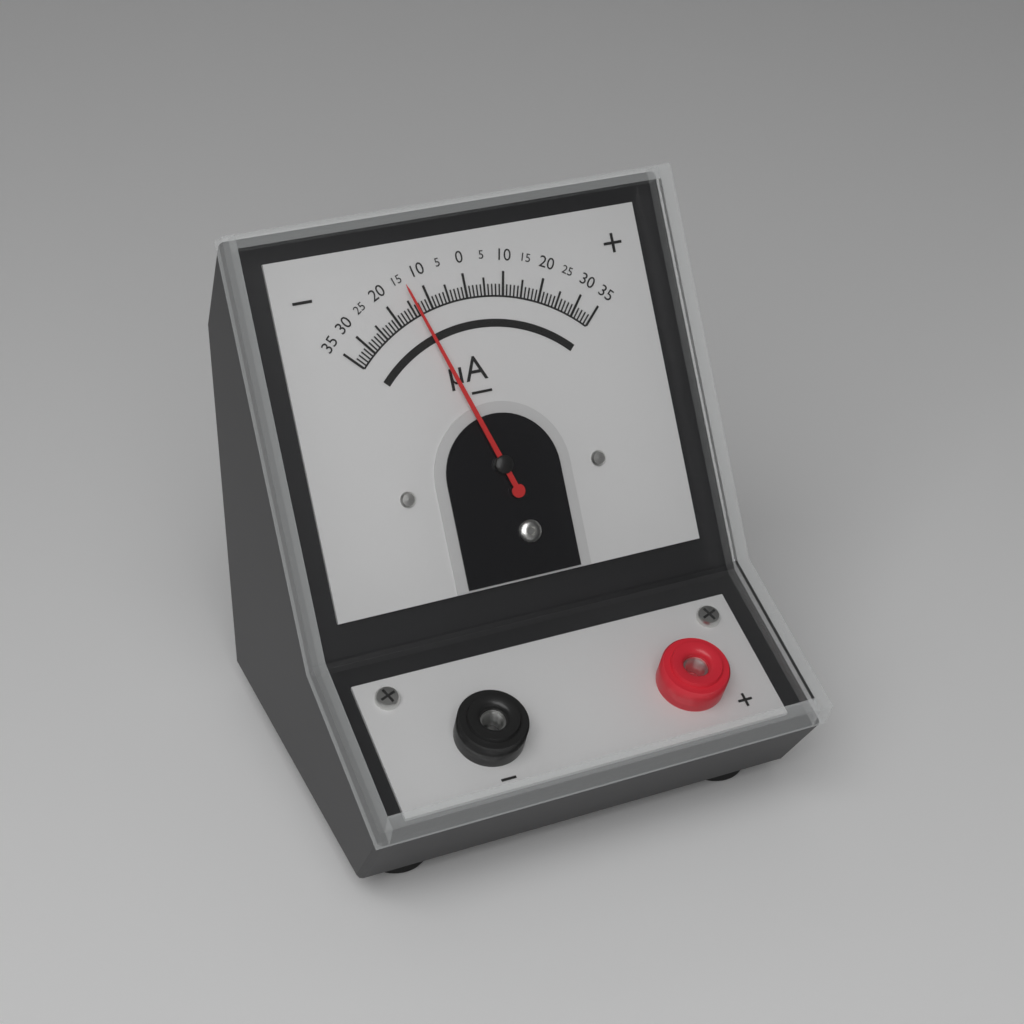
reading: -14 µA
